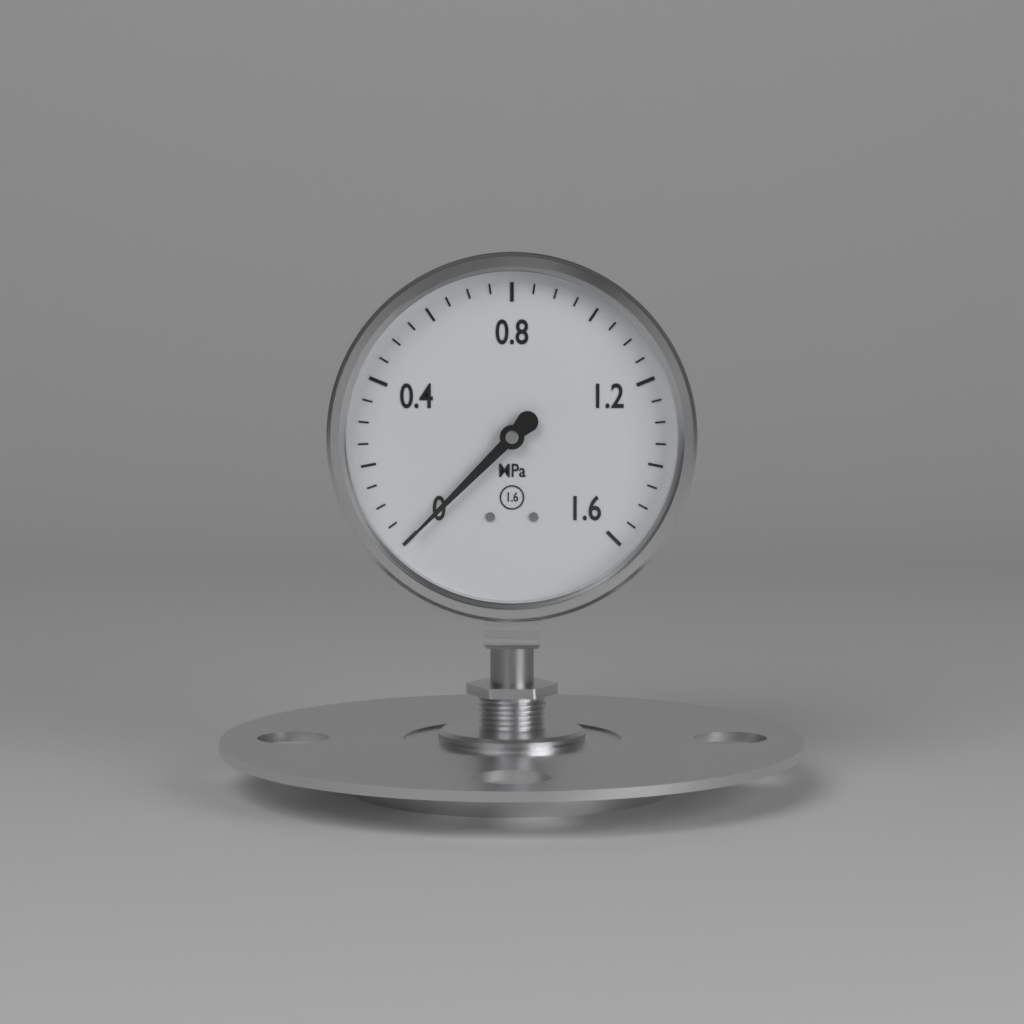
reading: 0.00 MPa
